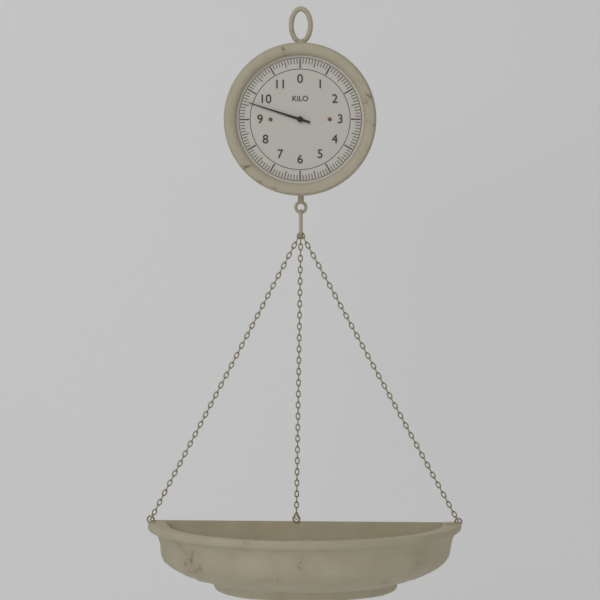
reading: 9.6 kg
